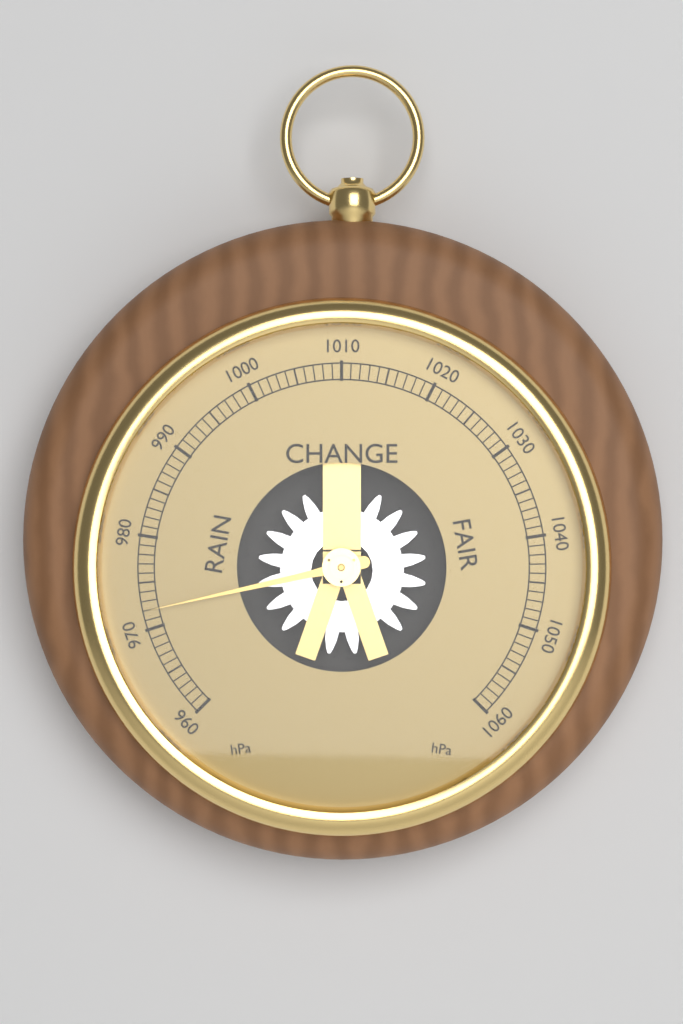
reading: 972 hPa
